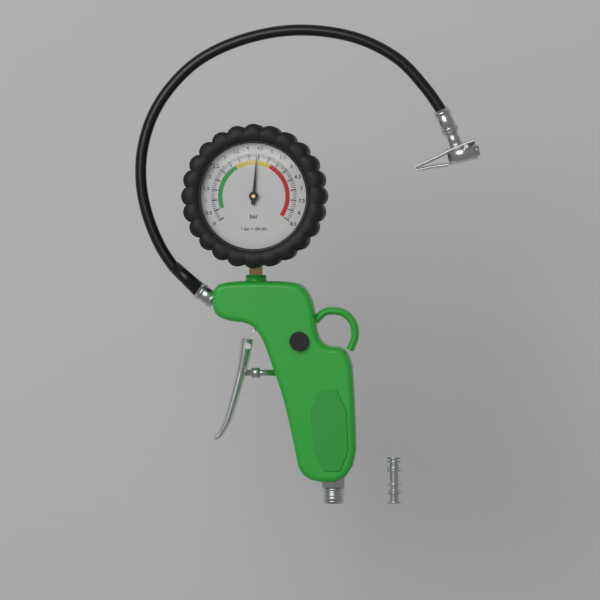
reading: 4.4 bar
